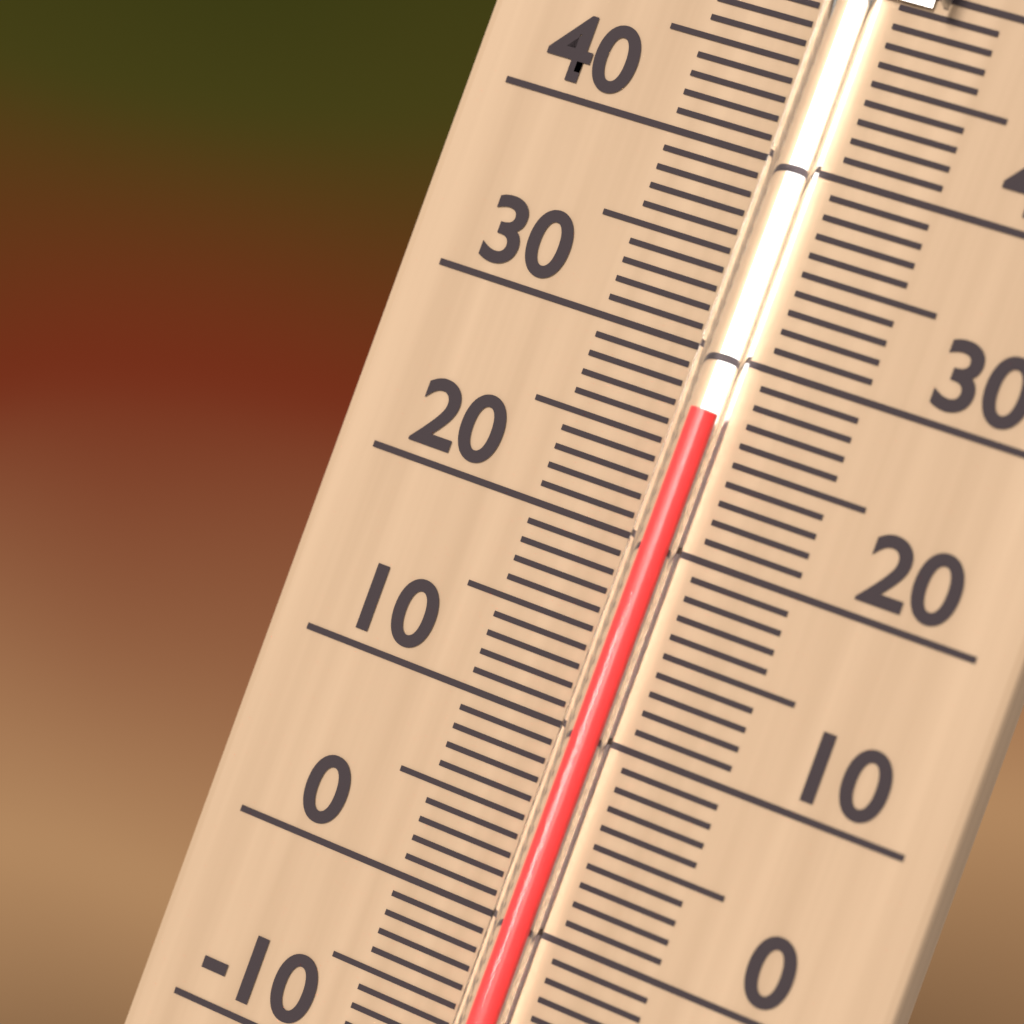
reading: 27 °C
